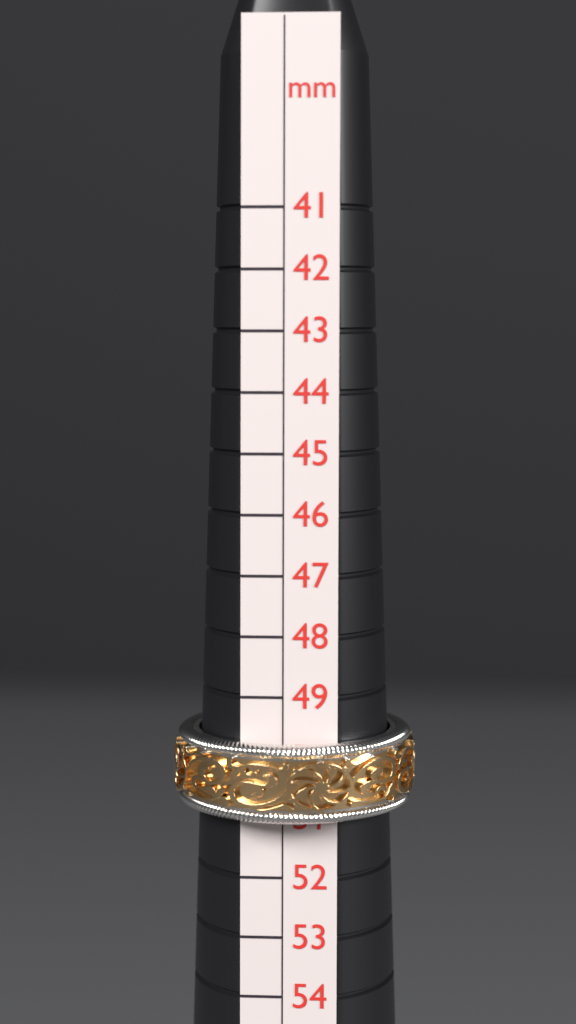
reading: 51 mm
